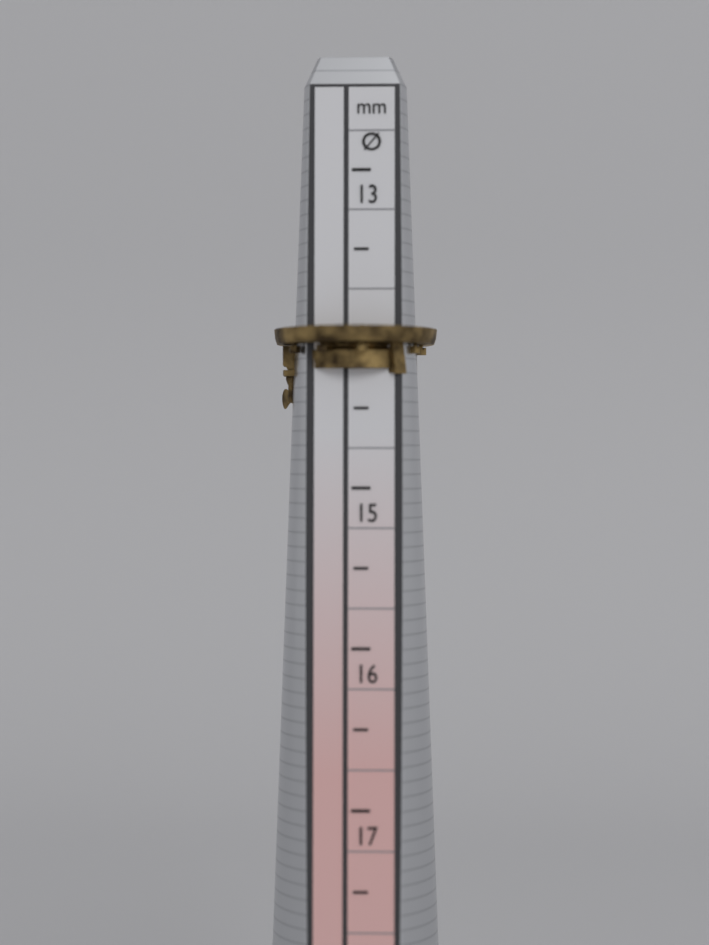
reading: 14.5 mm
